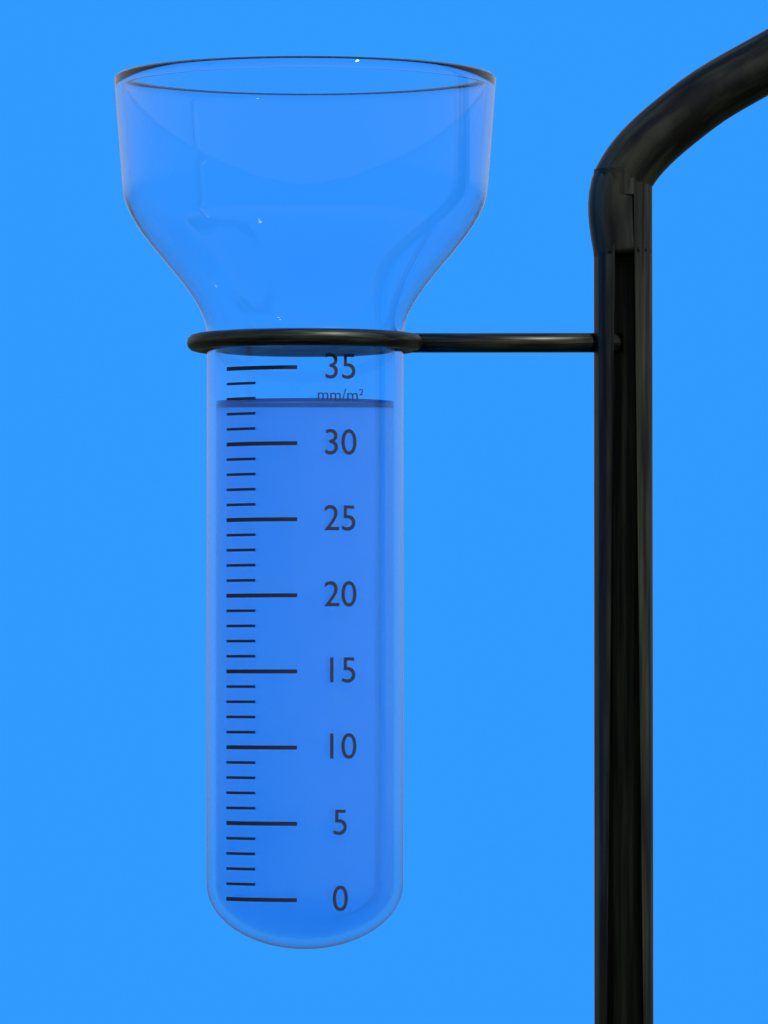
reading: 33 mm/m²
